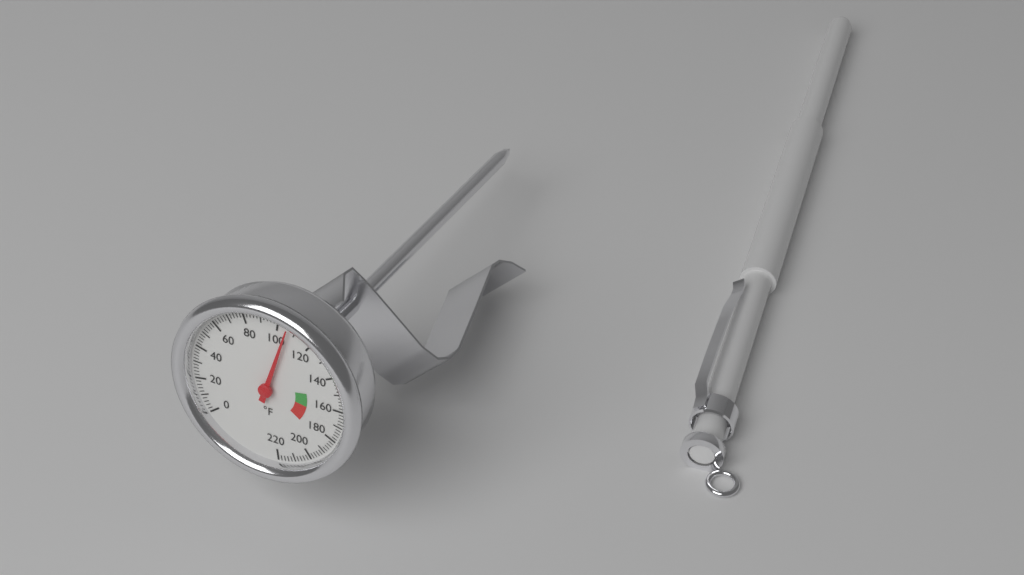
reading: 106 °F
